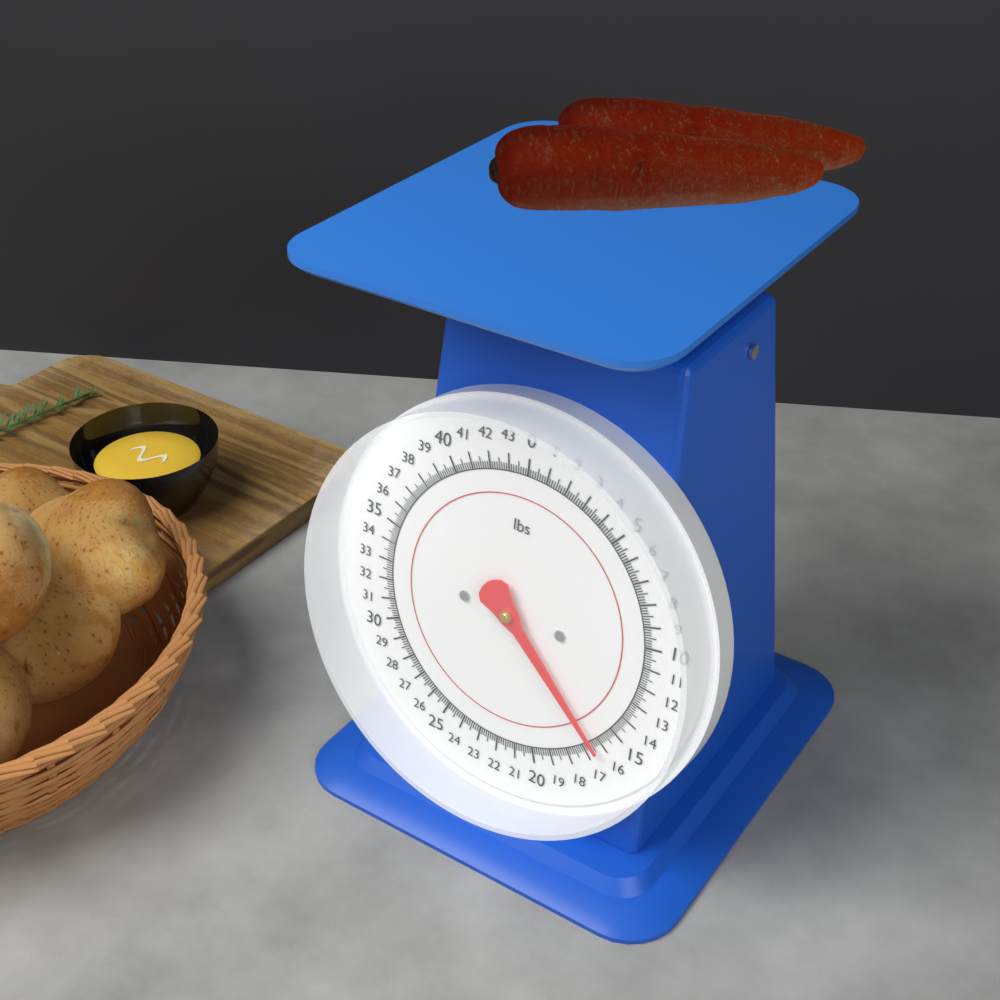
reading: 16.375 lbs
